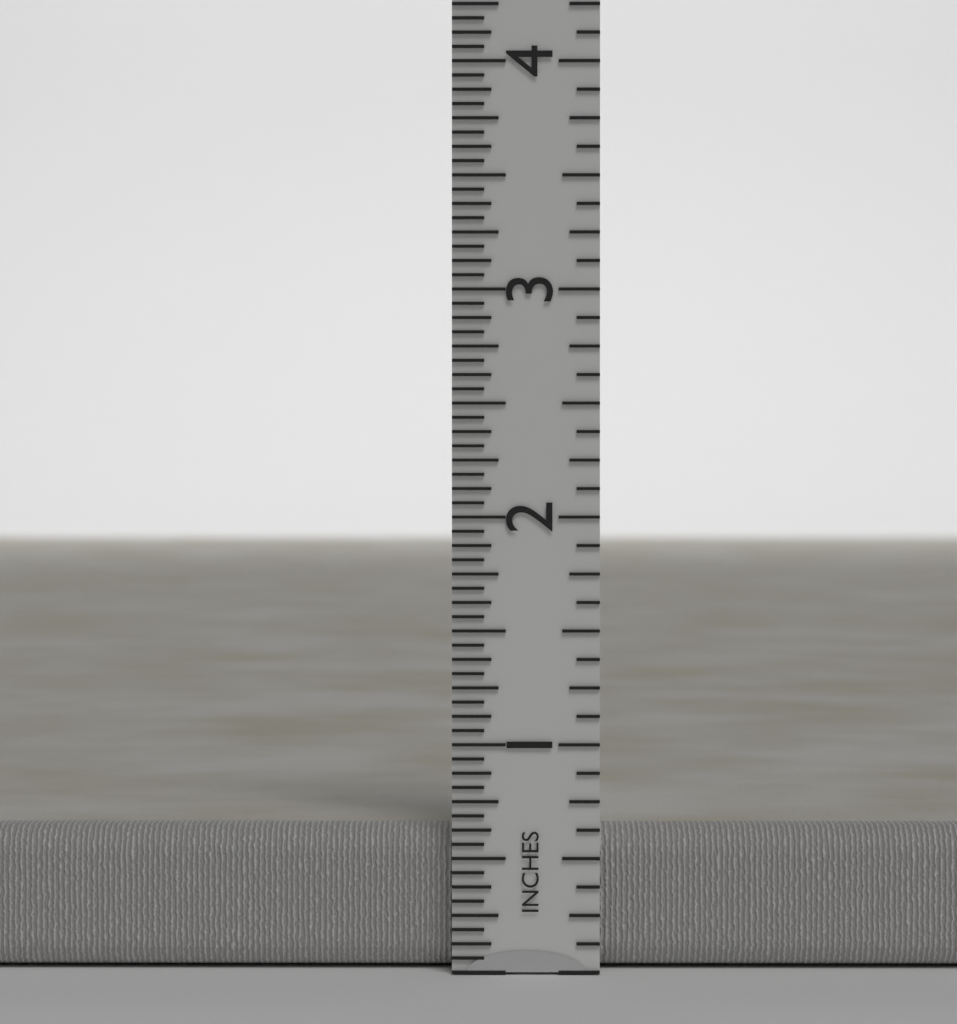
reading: 0.6250 in
